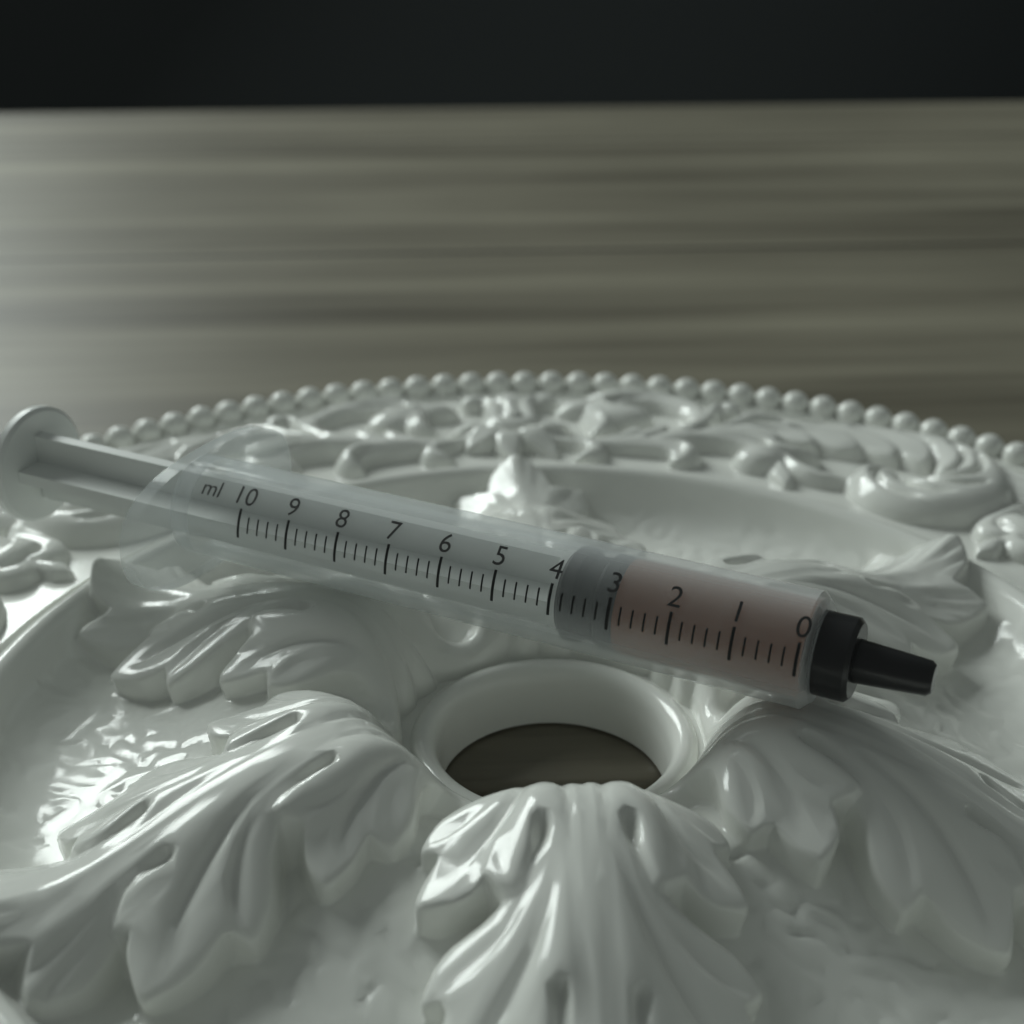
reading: 3.0 ml
